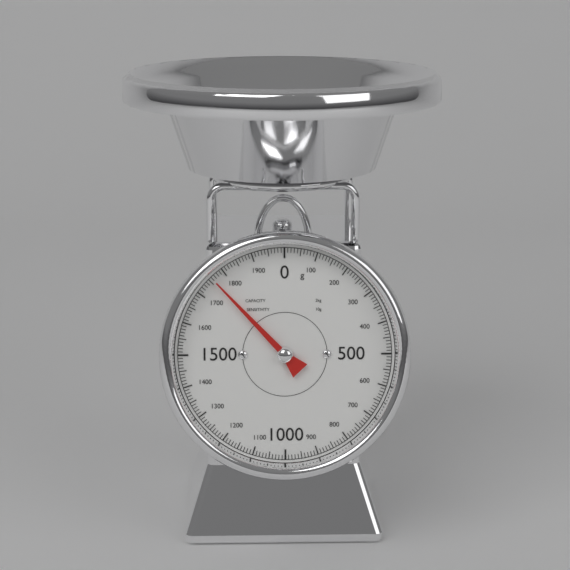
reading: 1760 g
